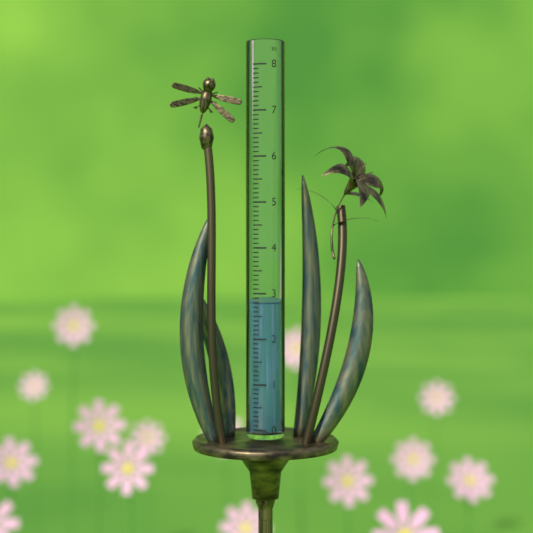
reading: 2.8 in
